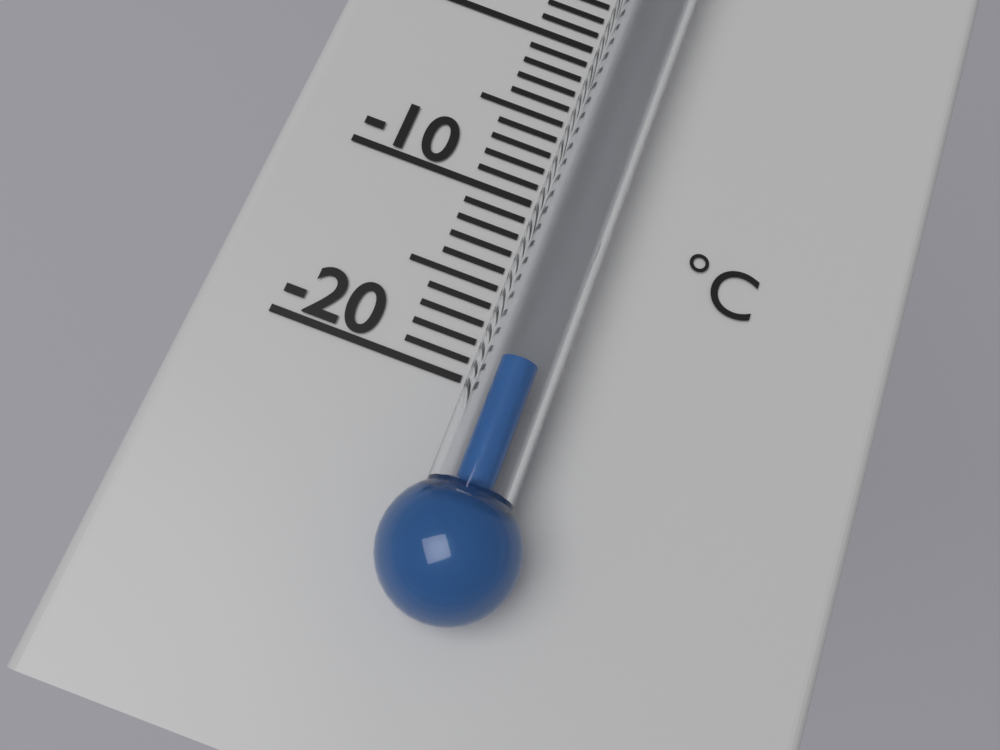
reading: -19 °C
